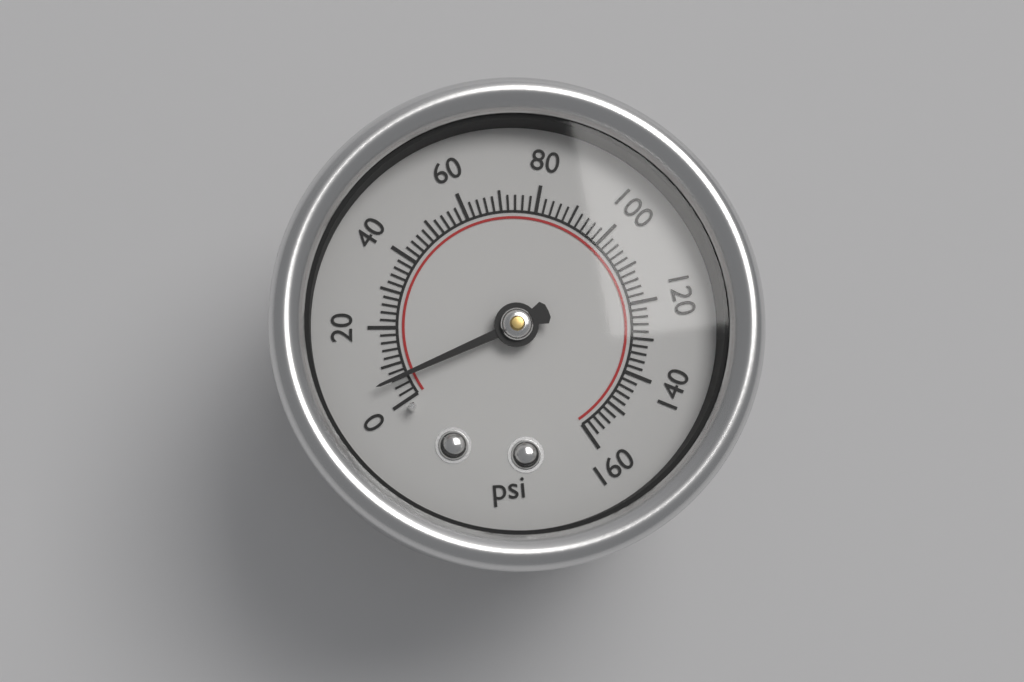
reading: 6 psi
